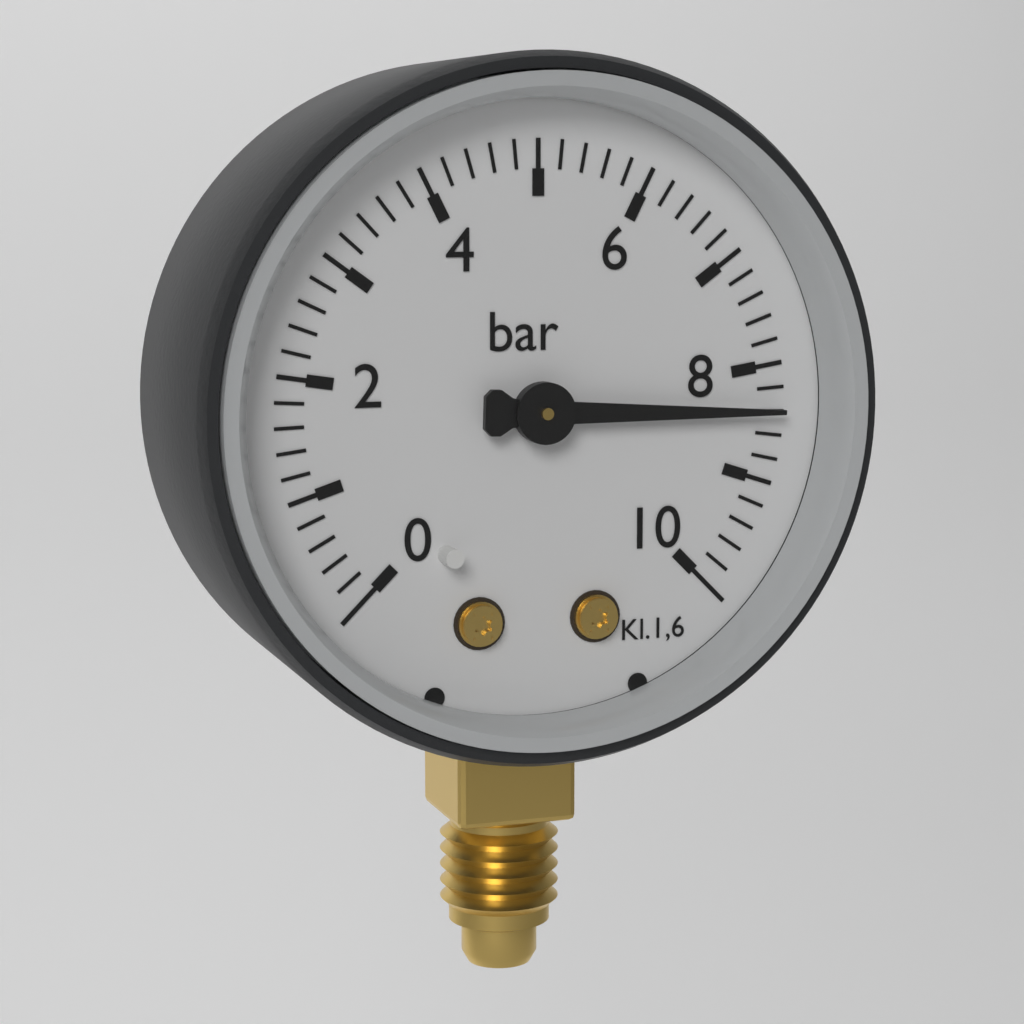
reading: 8.4 bar
